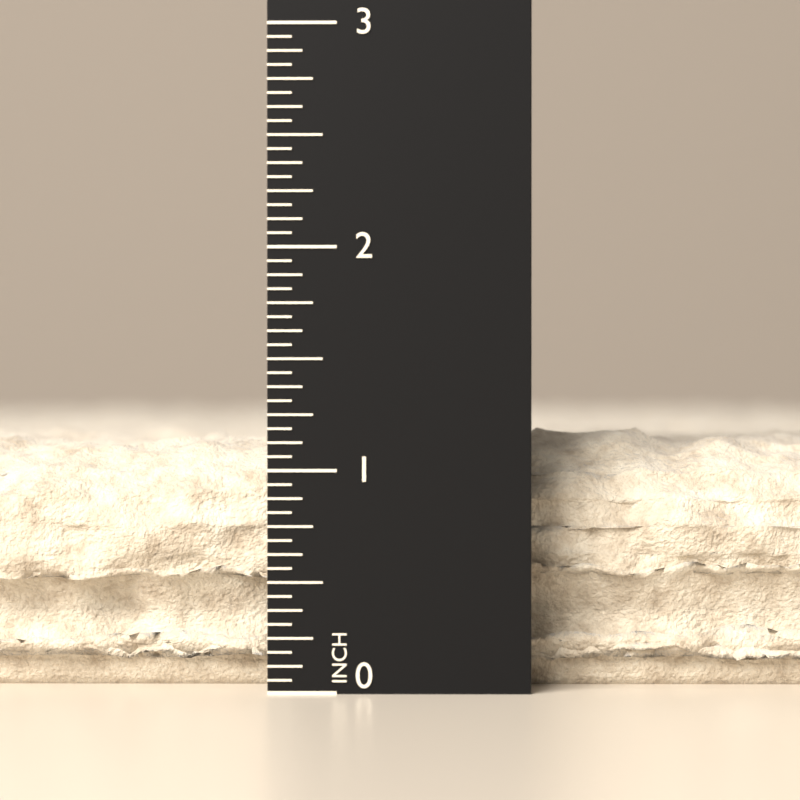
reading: 1.1875 in
